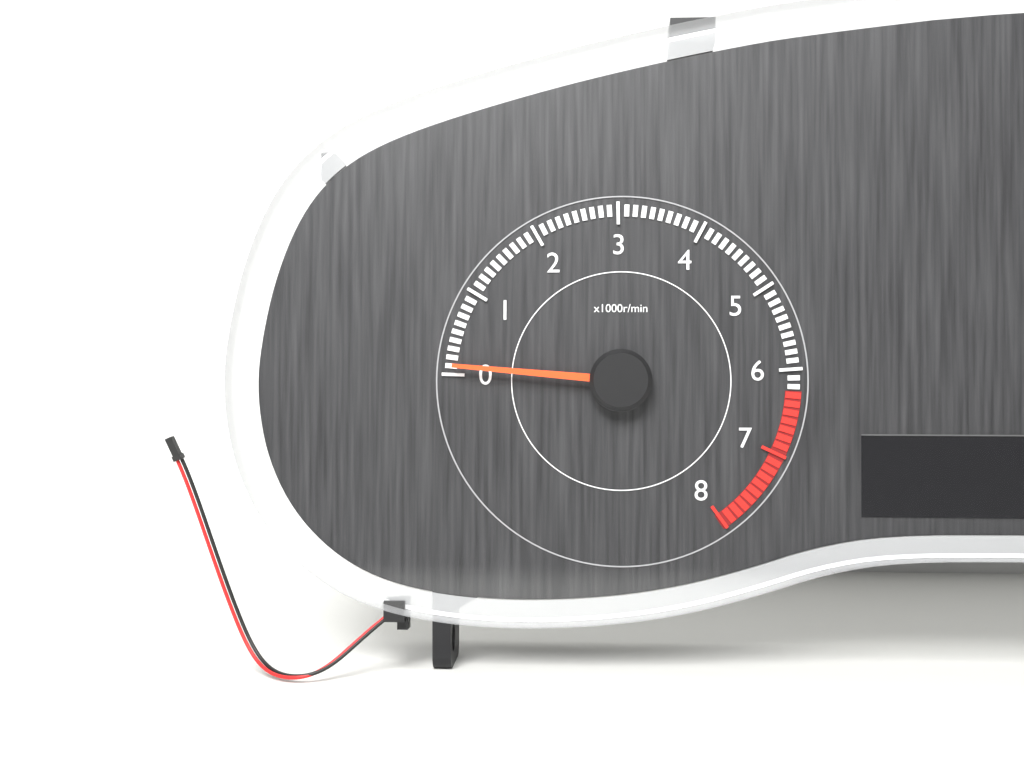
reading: 100 r/min
